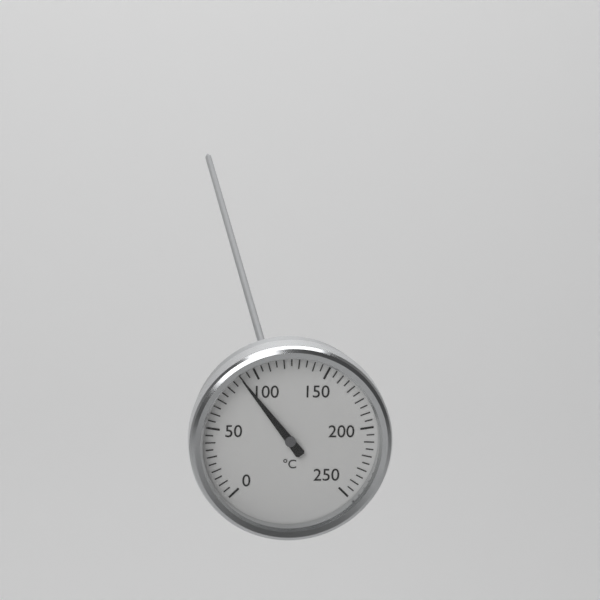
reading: 90 °C
